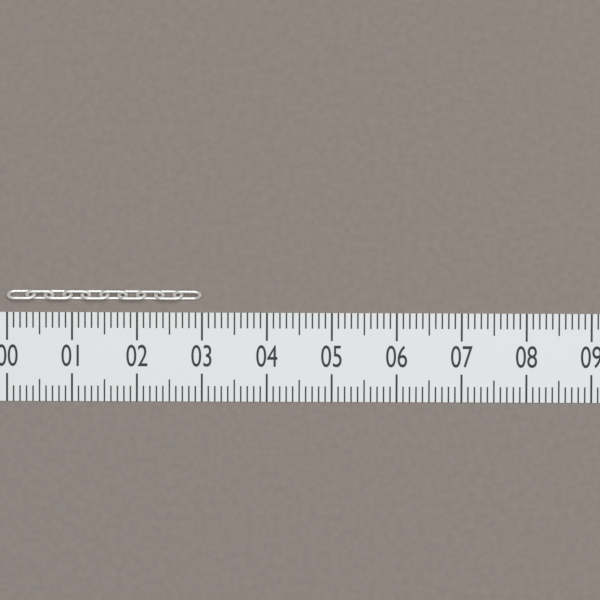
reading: 3.0 (no unit)
